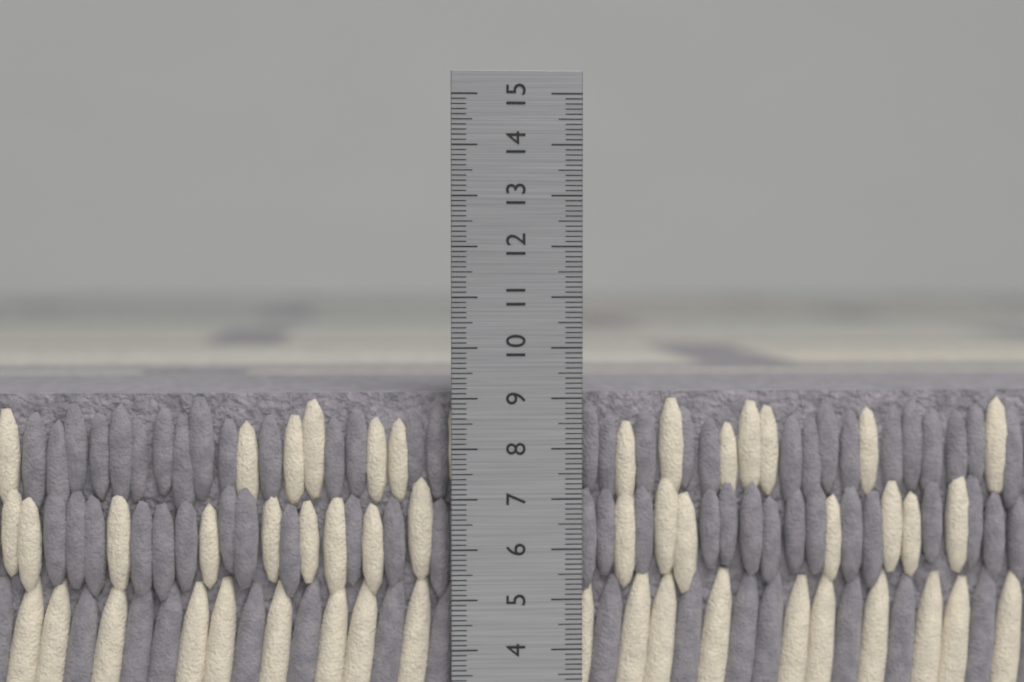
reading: 9.1 cm
